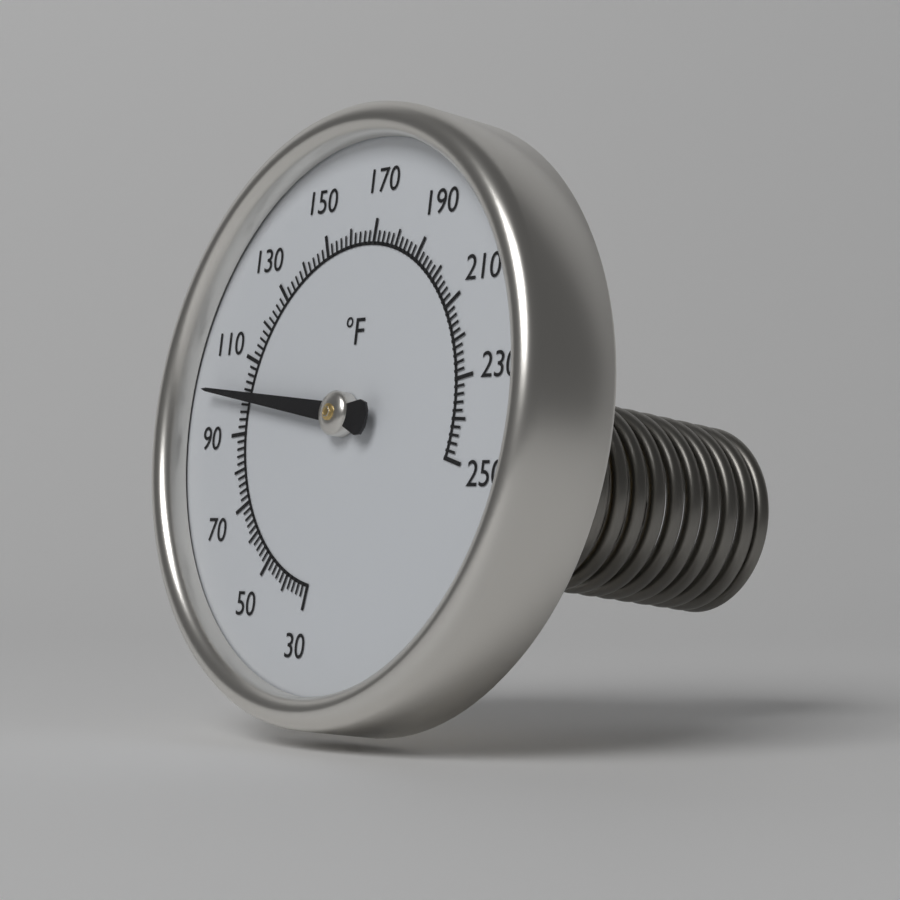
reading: 100 °F
